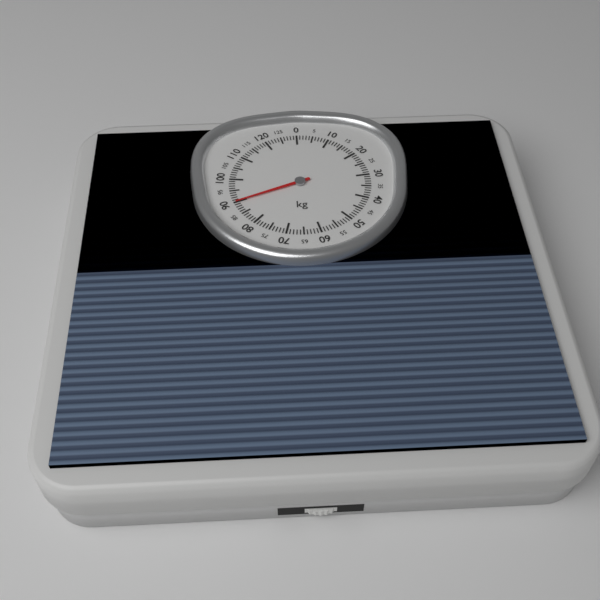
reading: 90 kg
